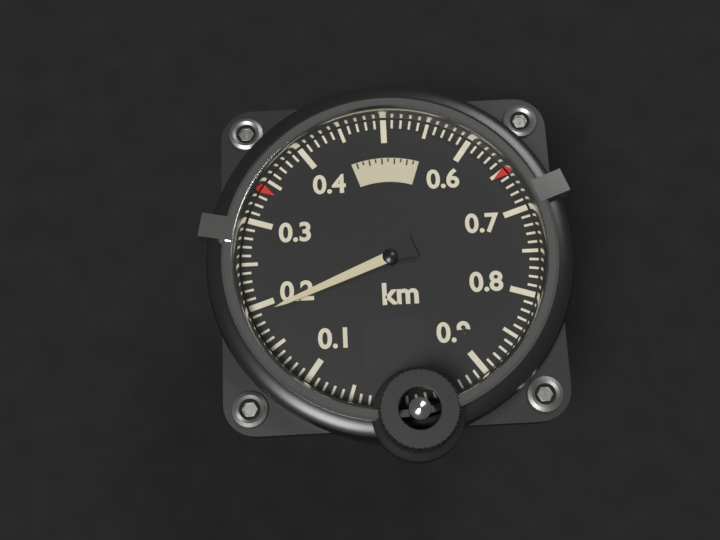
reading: 0.19 km
